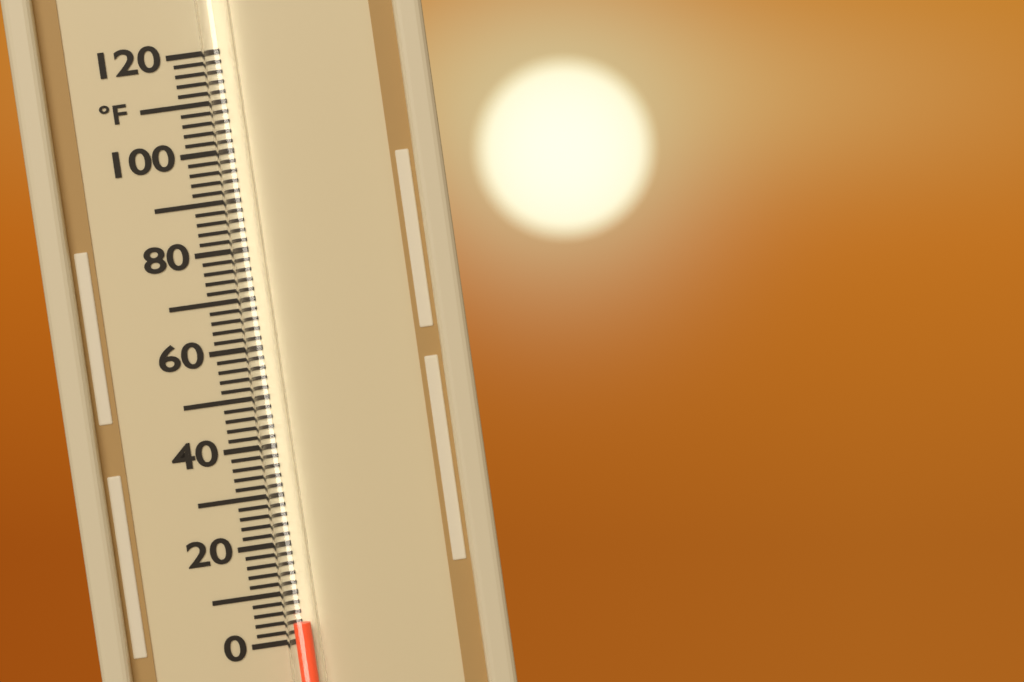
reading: 4 °F
